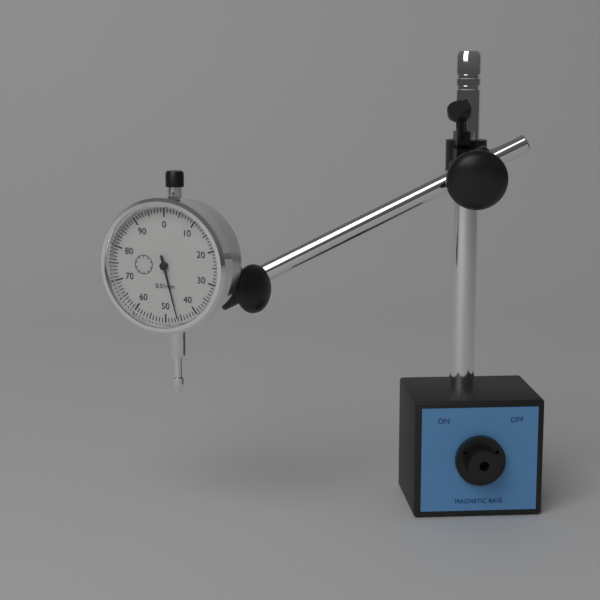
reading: 0.46 mm
